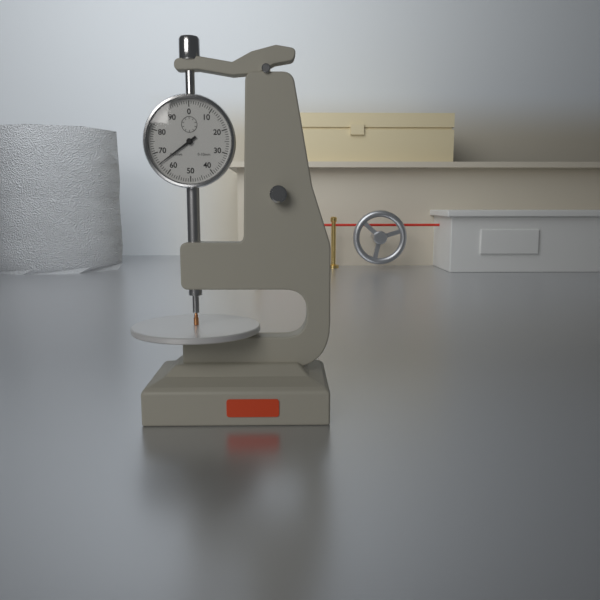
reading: 0.65 mm
